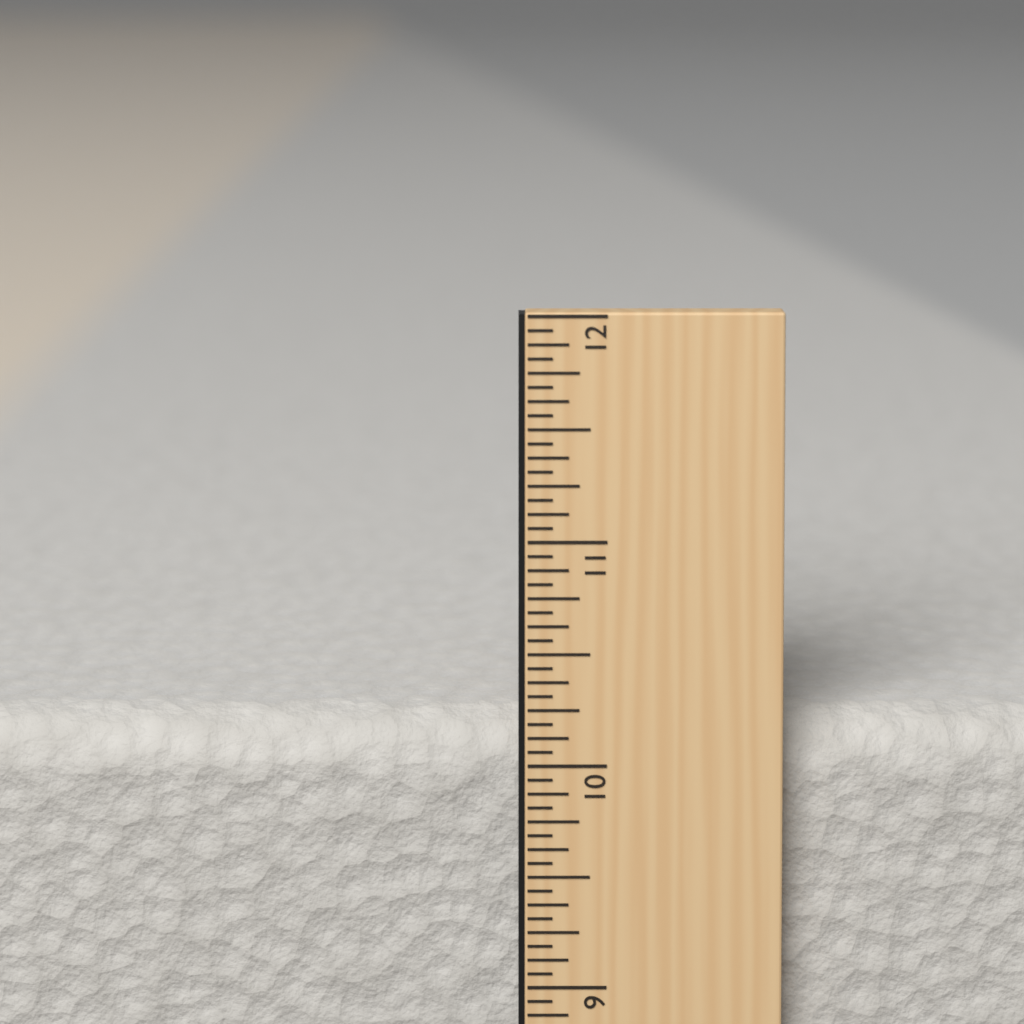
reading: 10.1875 in
